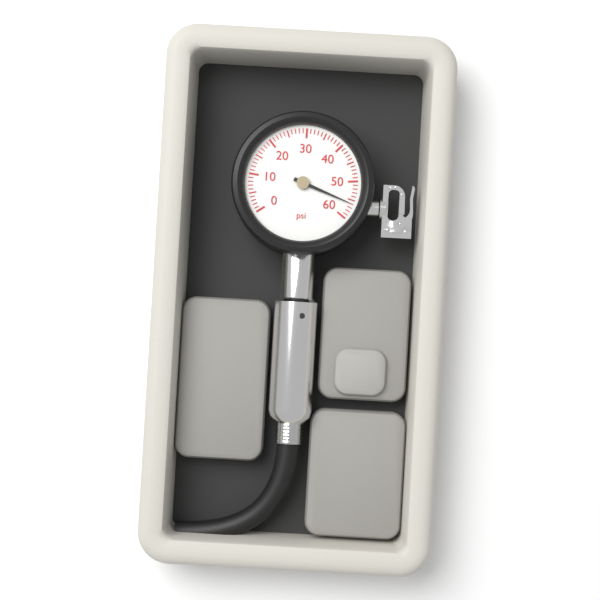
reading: 56 psi
